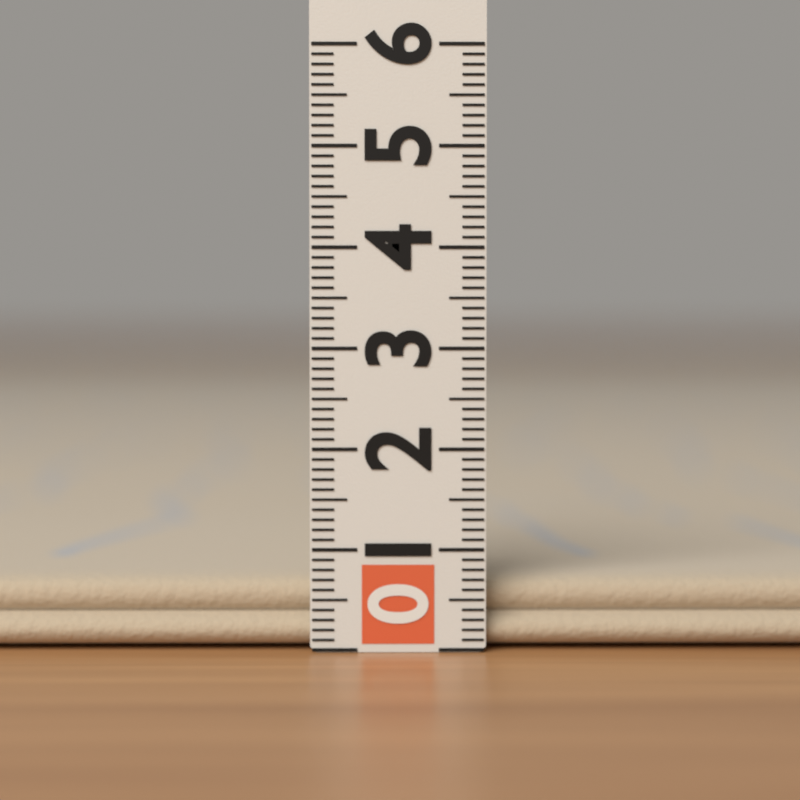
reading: 0.7 (no unit)
